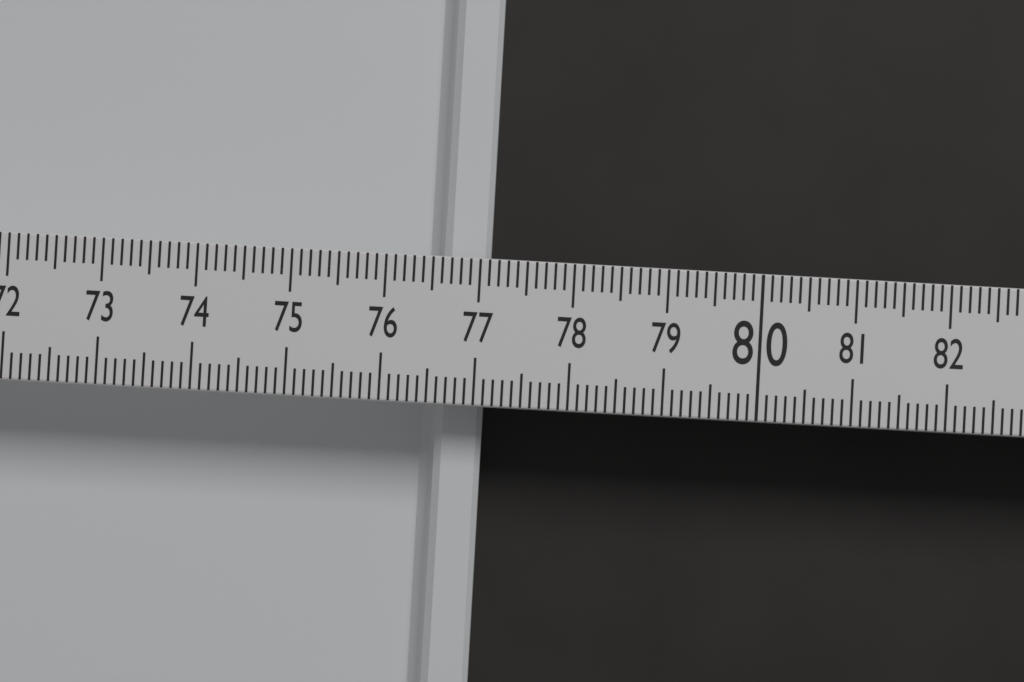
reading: 77.1 (no unit)
